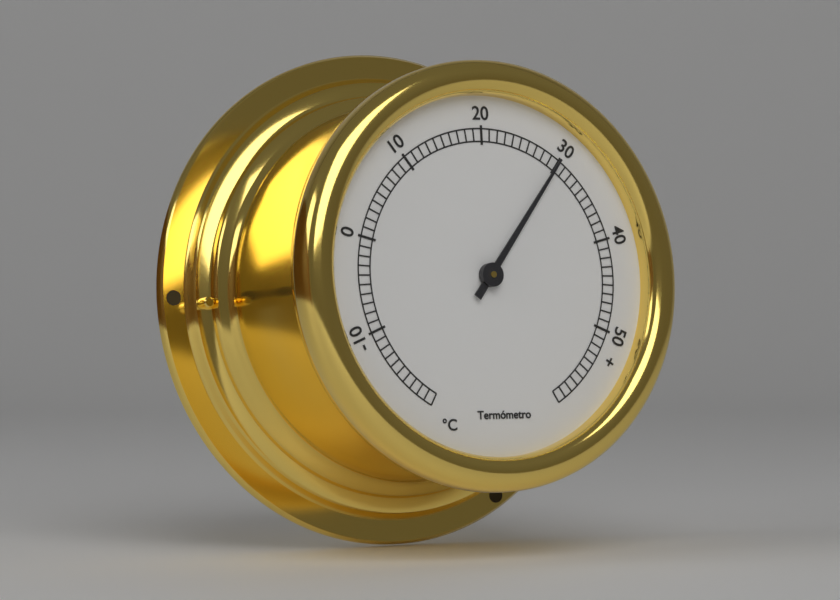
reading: 30 °C
